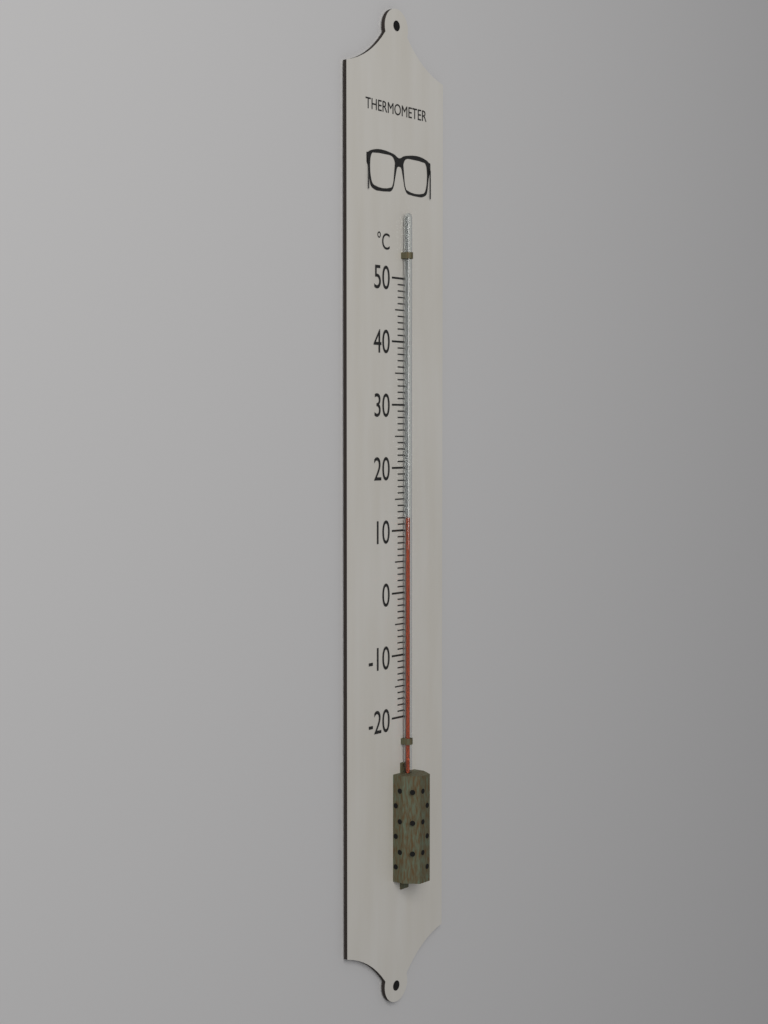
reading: 12 °C
